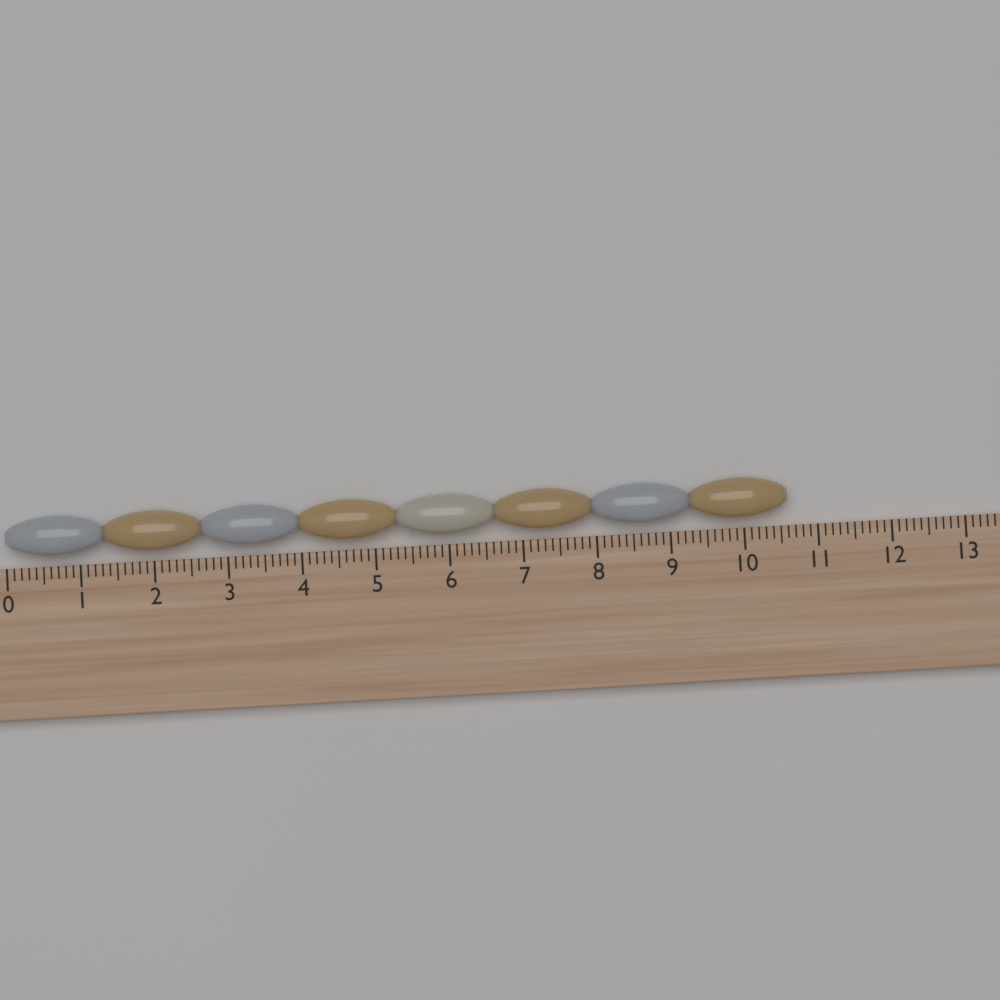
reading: 10.6 (no unit)
